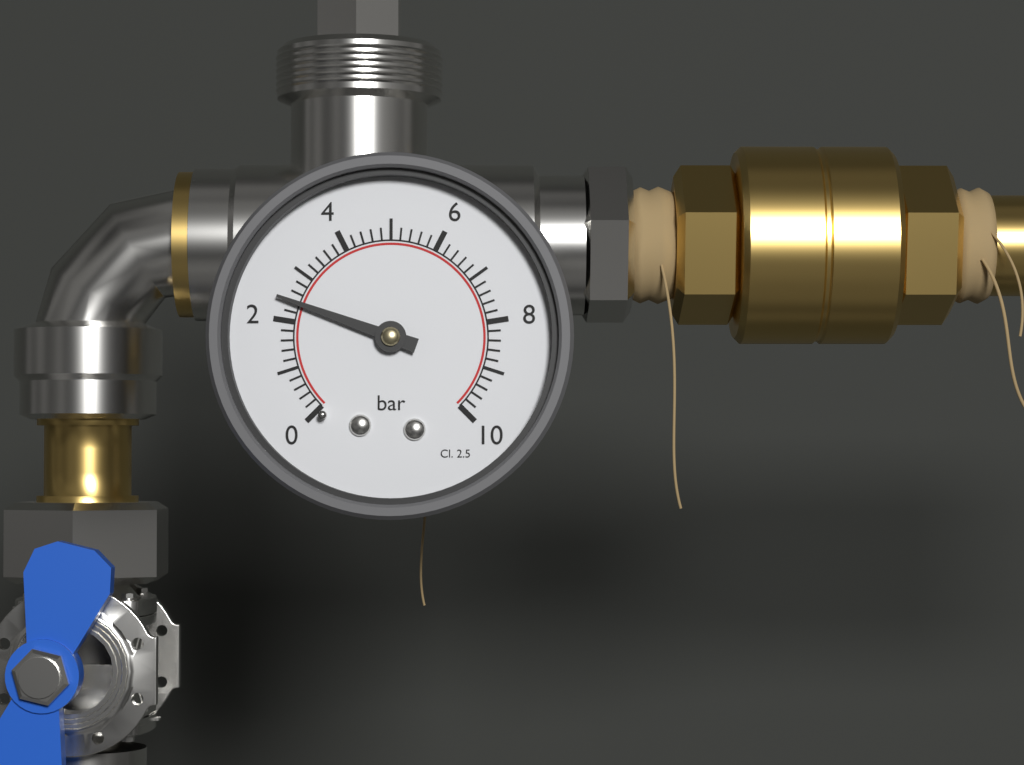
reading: 2.4 bar
